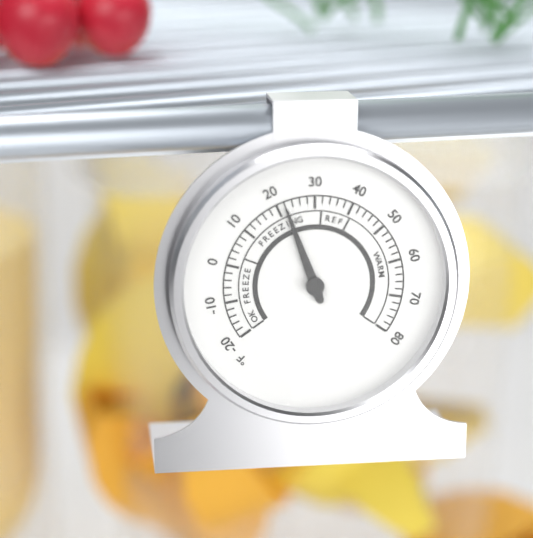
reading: 22 °F
